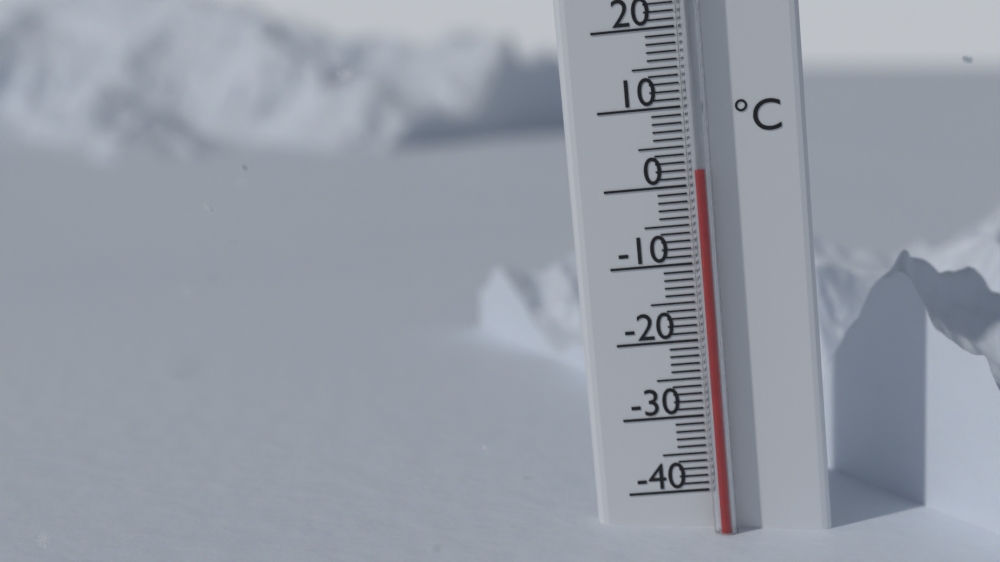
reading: 2 °C
